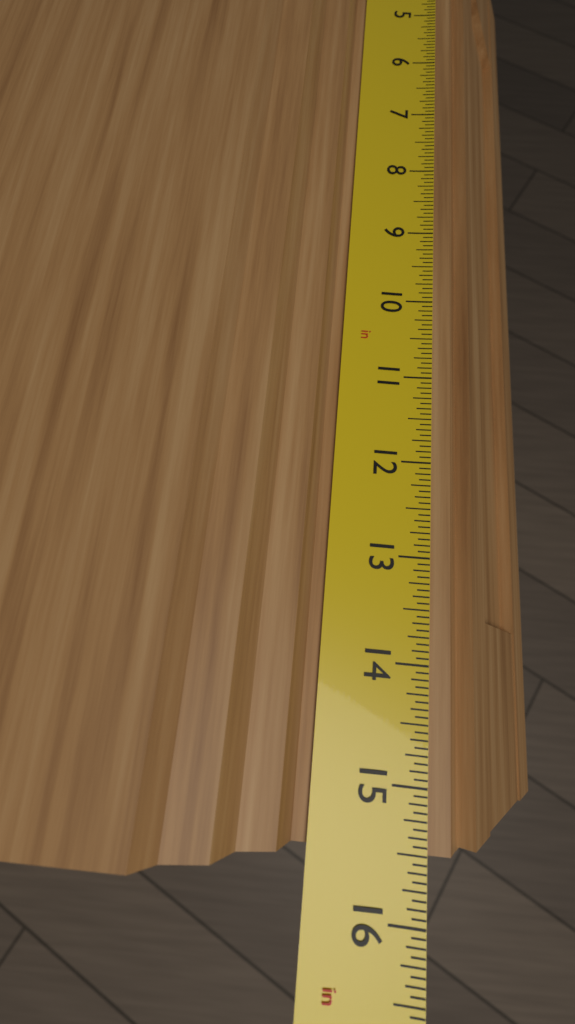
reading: 15.5000 in
